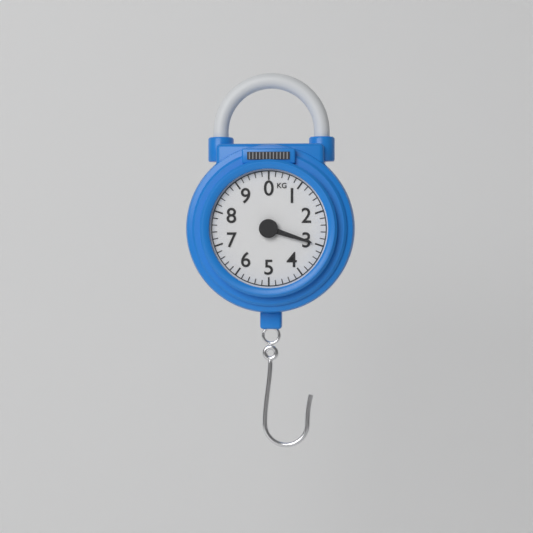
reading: 3.0 kg
